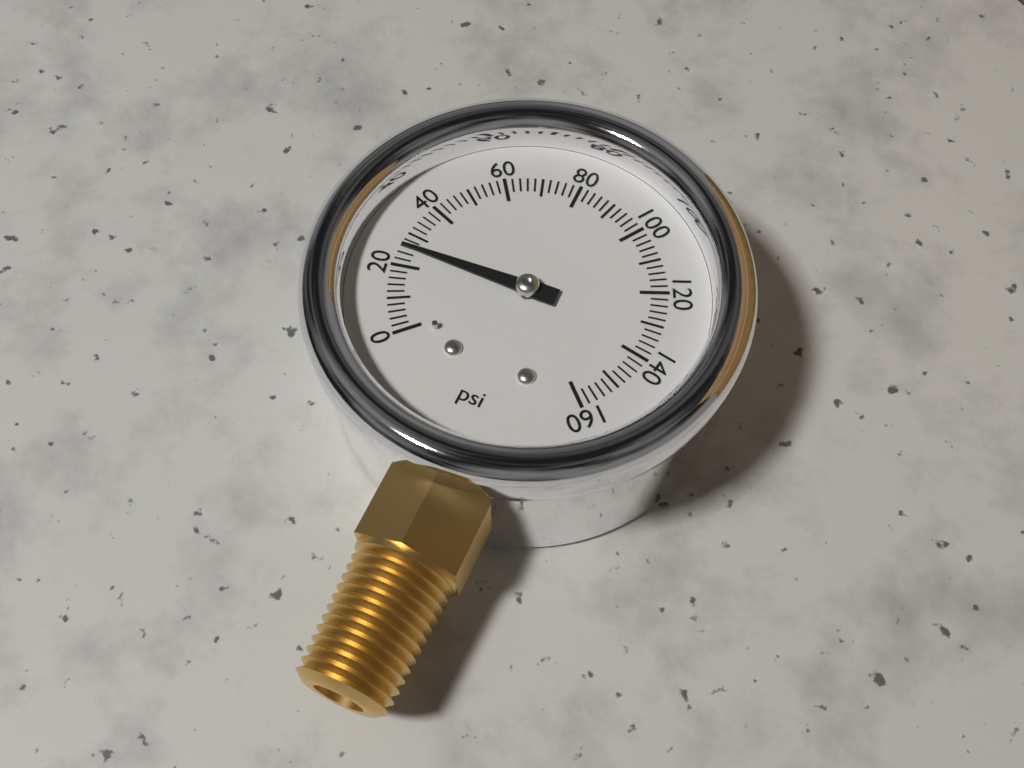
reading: 26 psi
